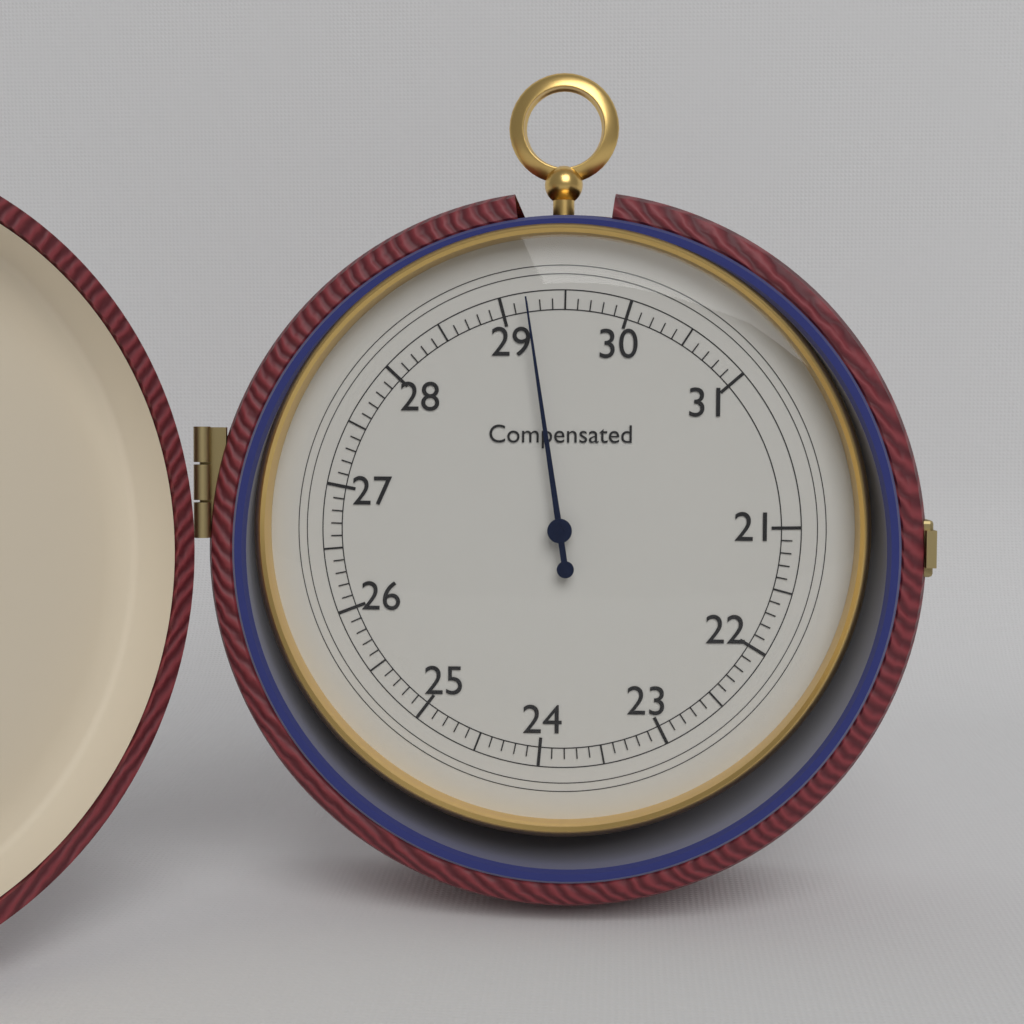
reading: 29.2 (no unit)
